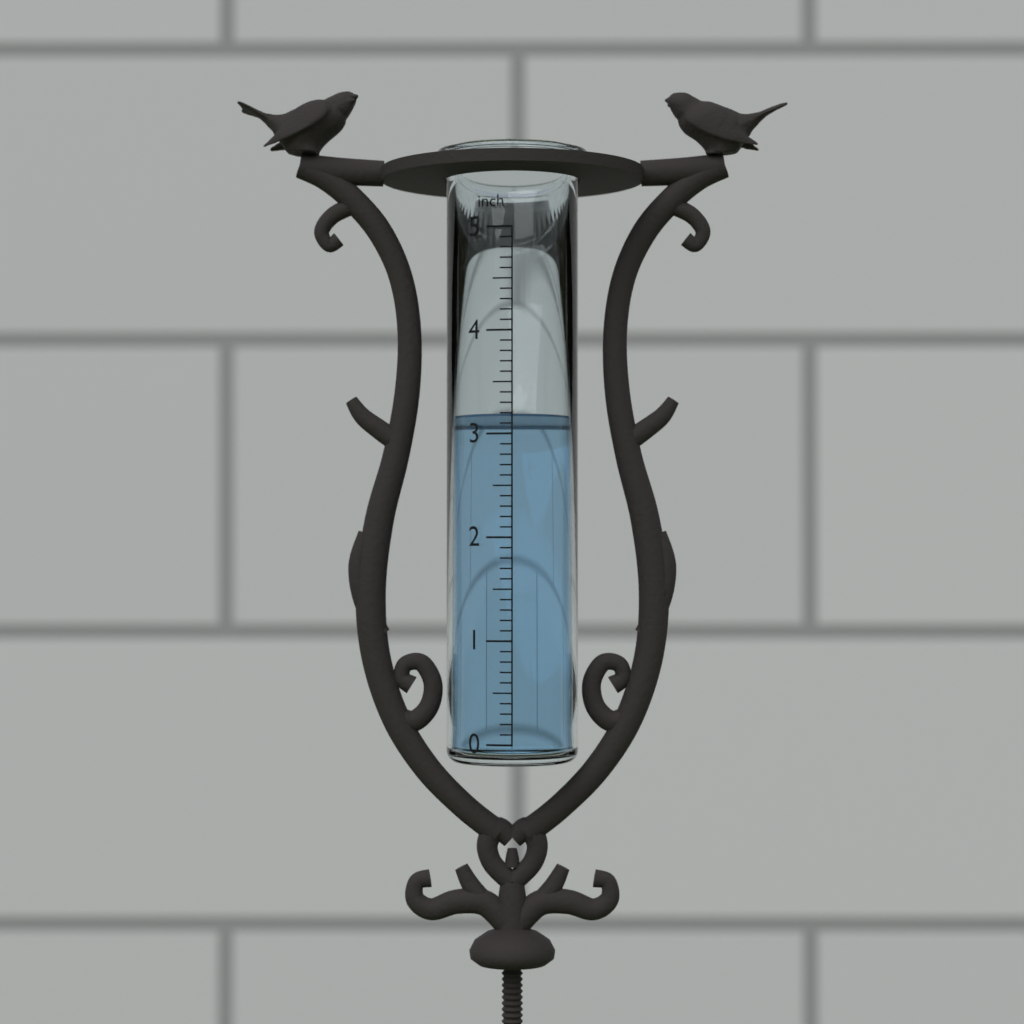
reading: 3.2 inch
